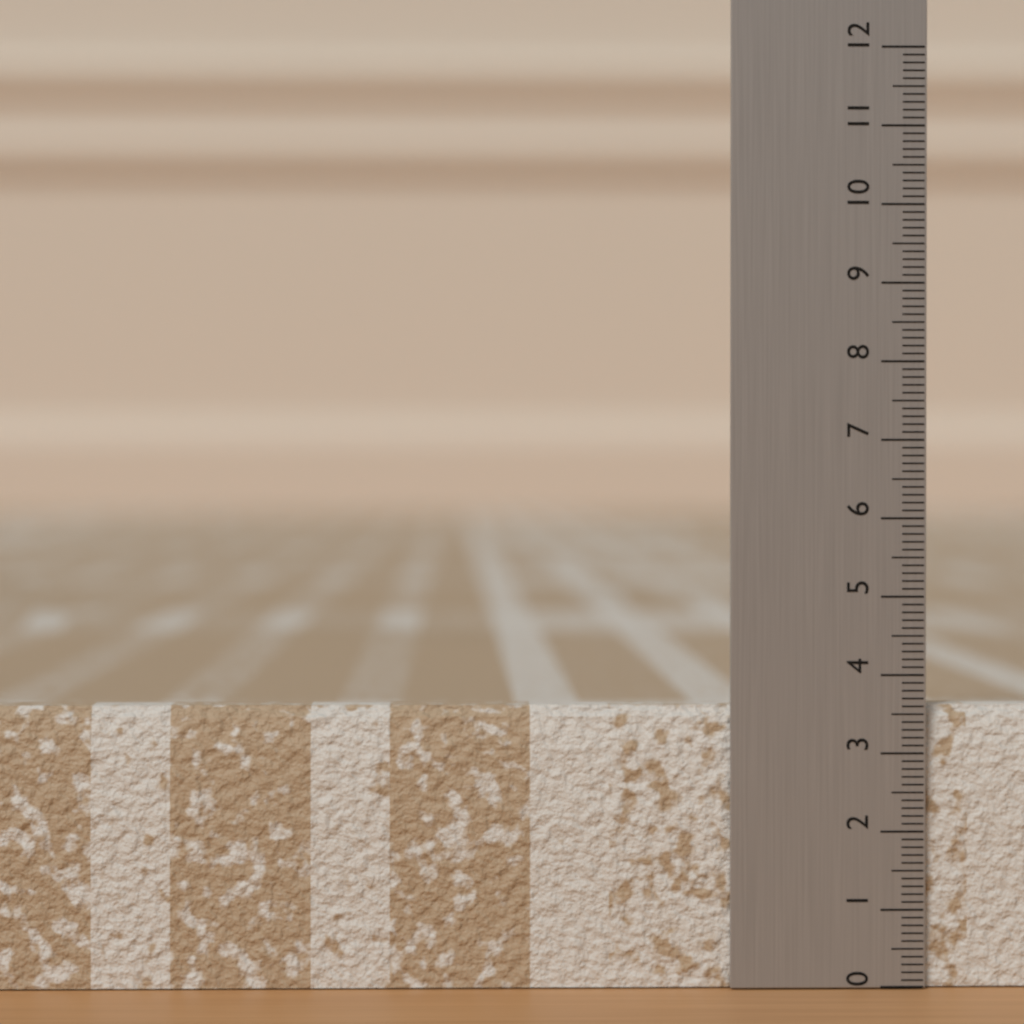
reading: 3.6 (no unit)
